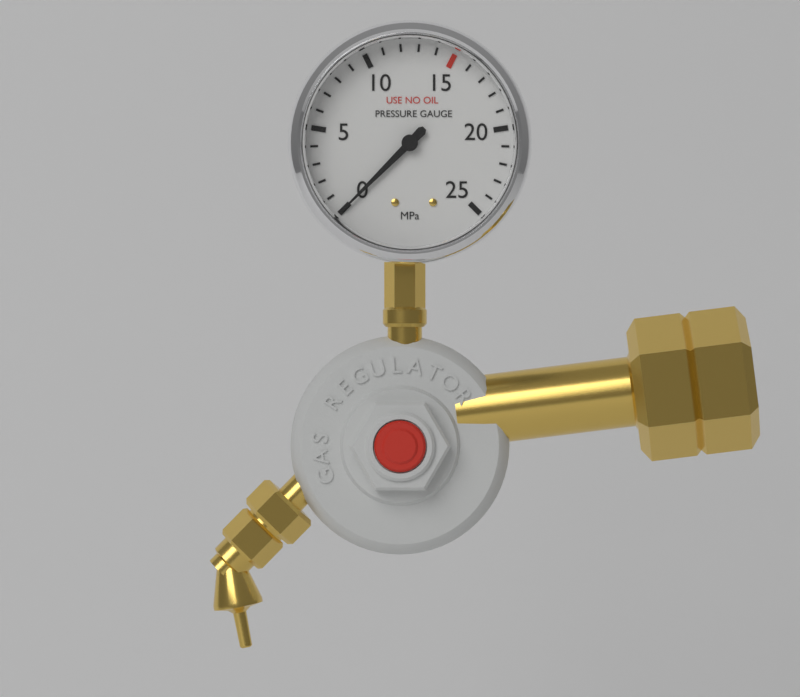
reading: 0 MPa
